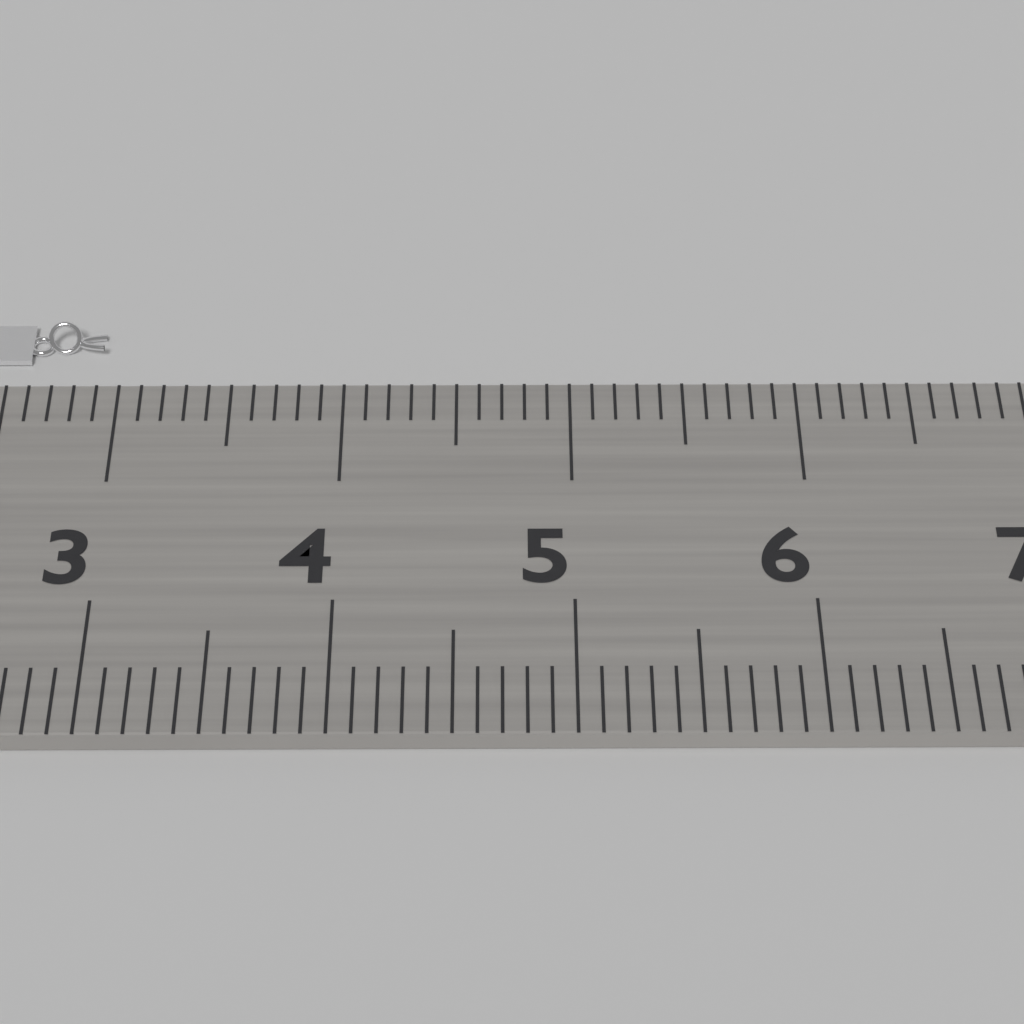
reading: 2.9 cm
